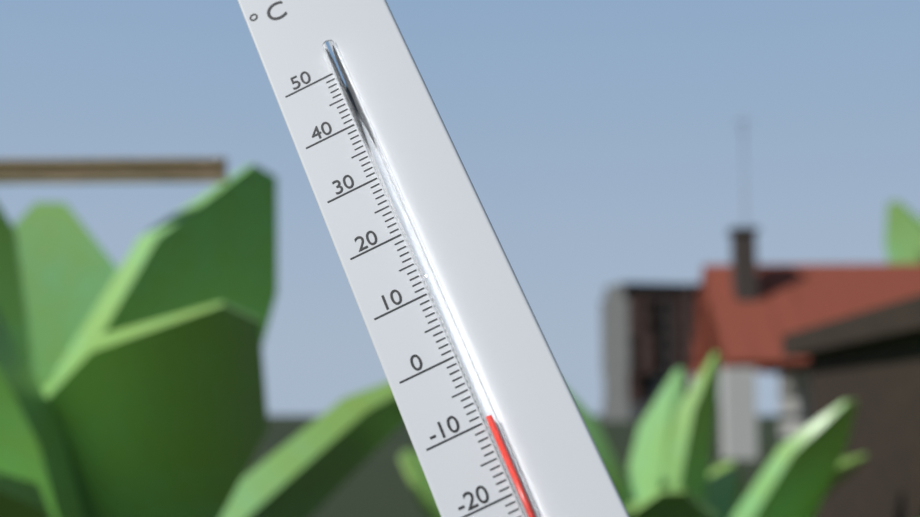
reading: -10 °C
